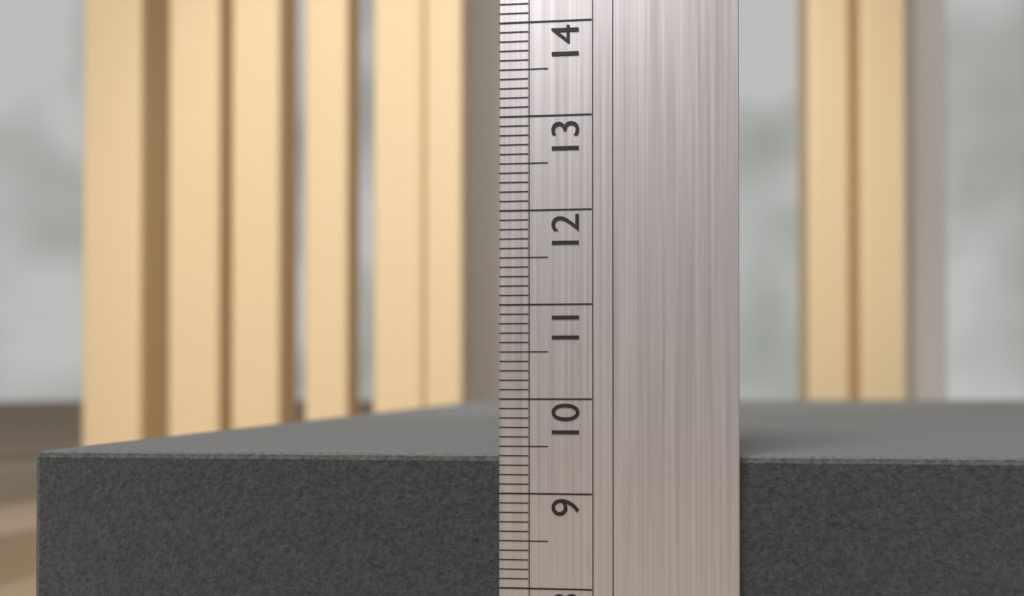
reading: 9.4 (no unit)
